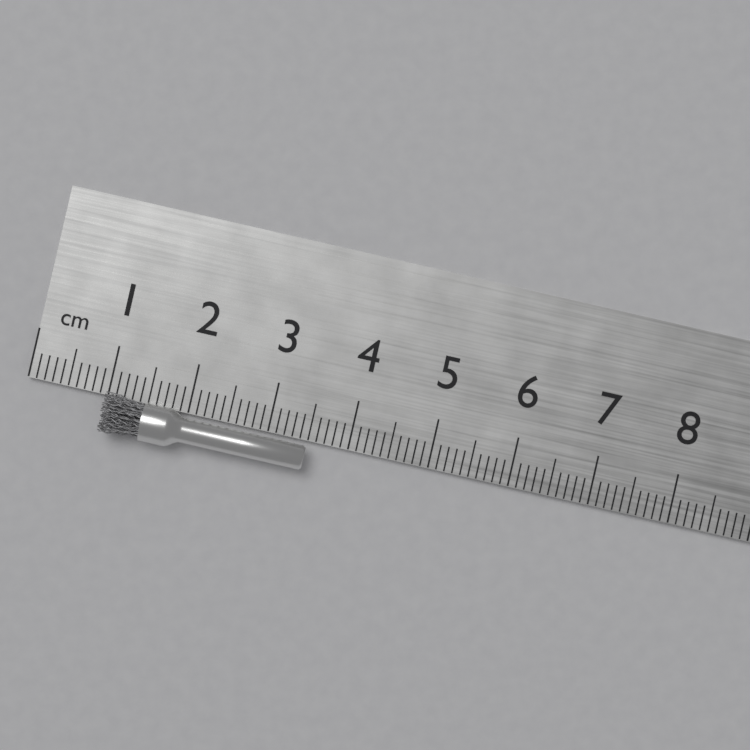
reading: 3.5 cm
